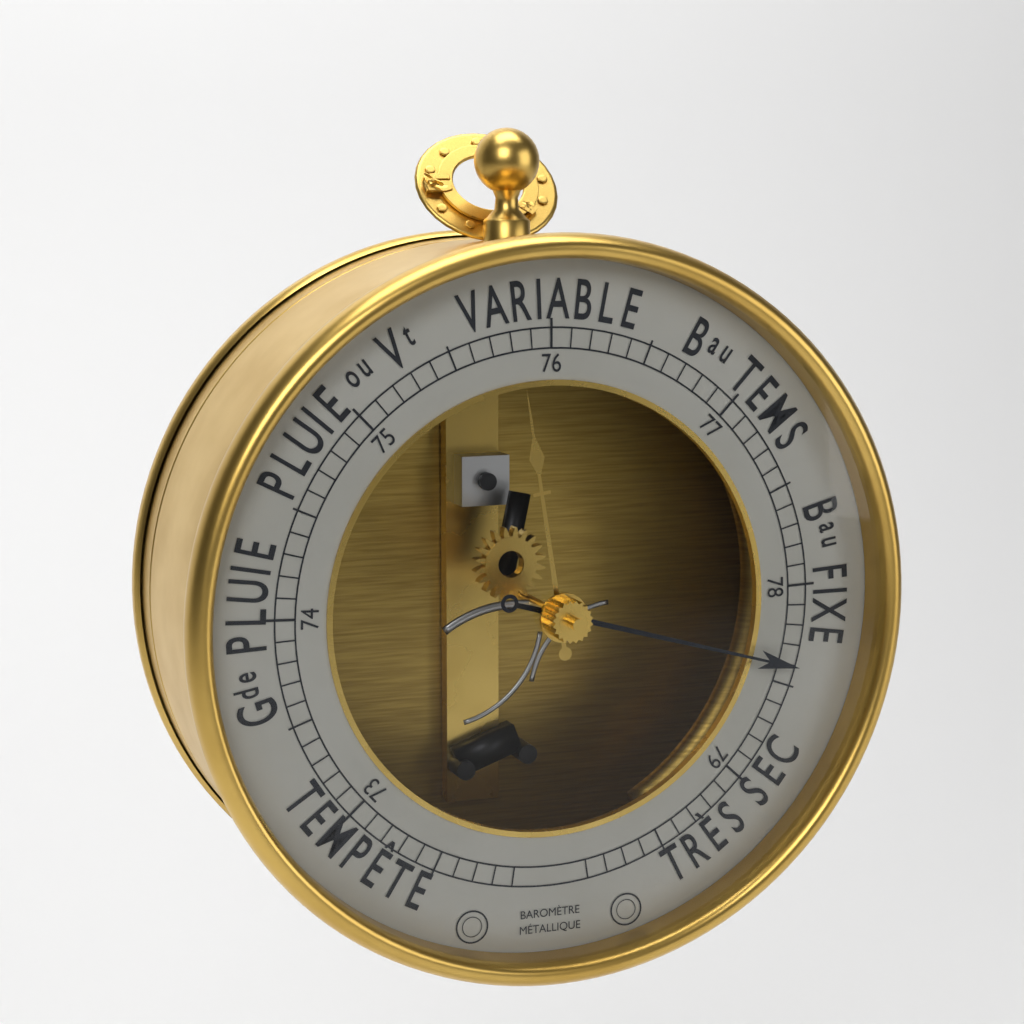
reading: 78.4 (no unit)
